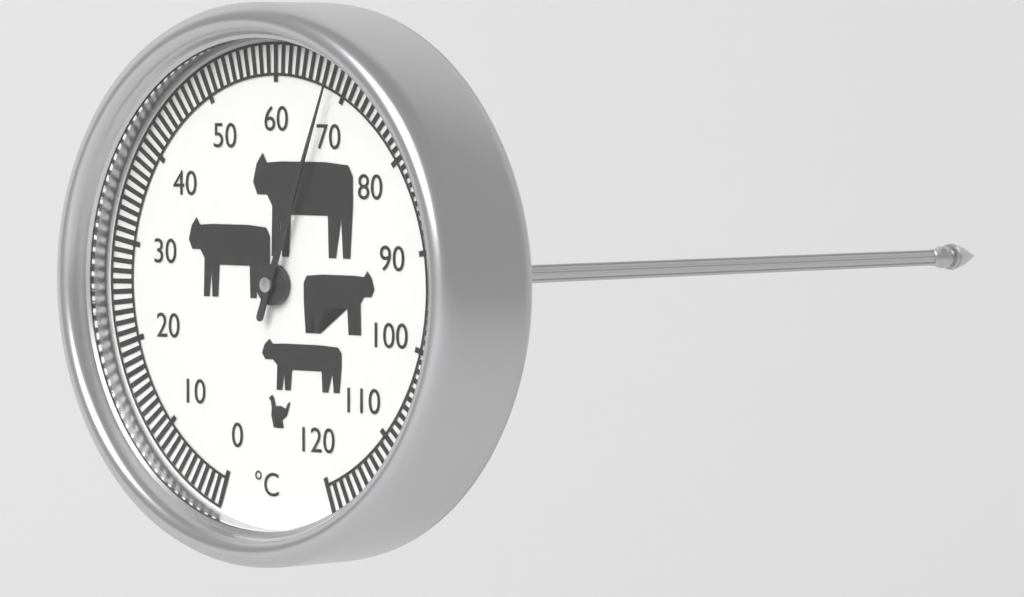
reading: 68 °C
